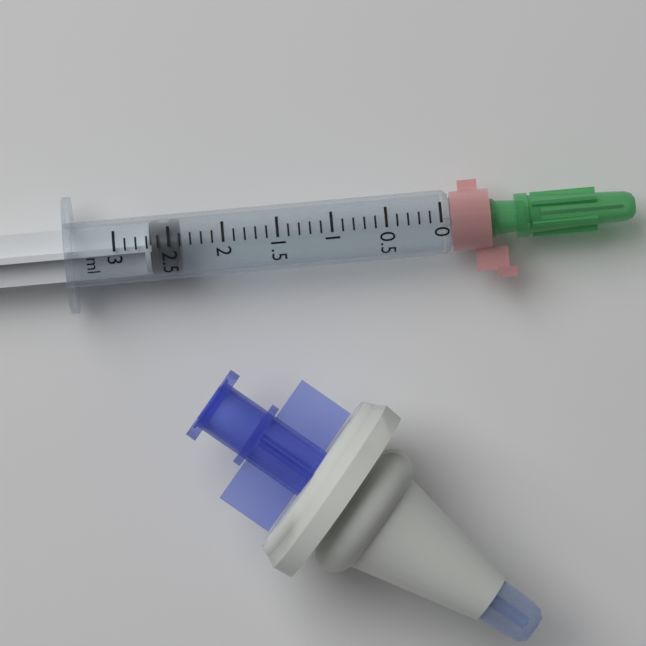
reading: 2.4 ml
